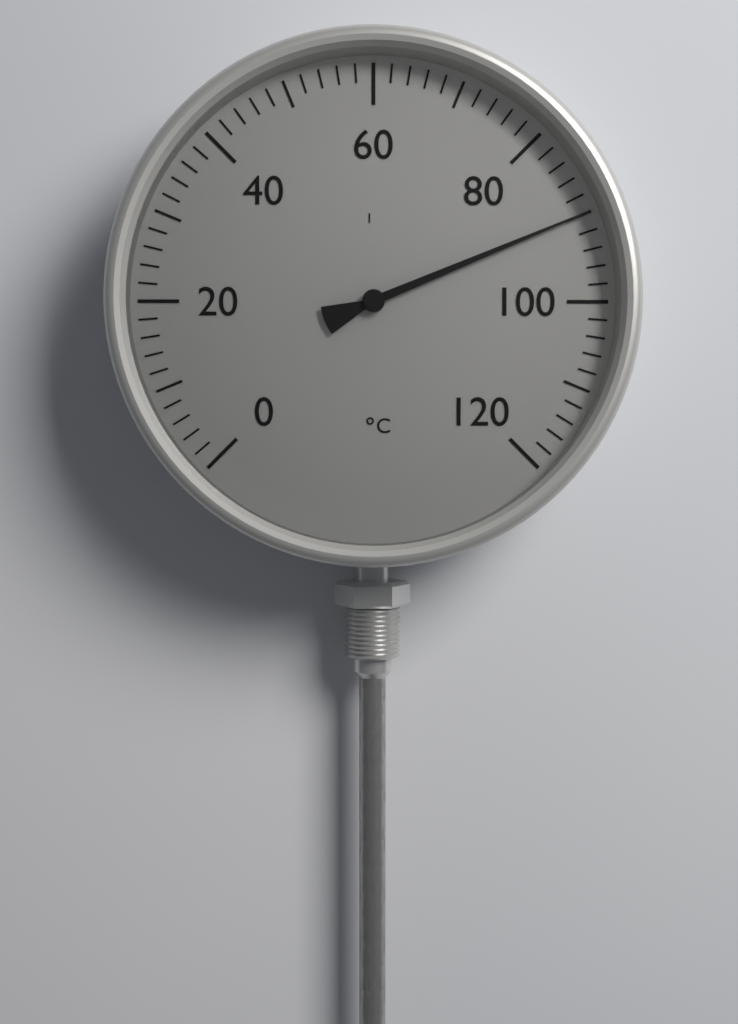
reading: 90 °C
